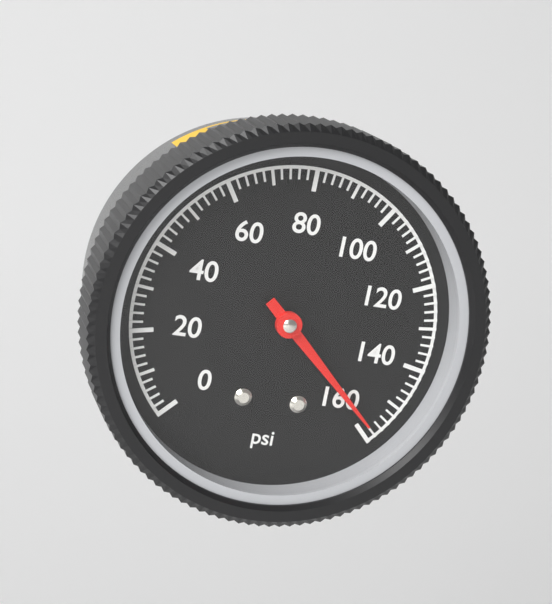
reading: 158 psi
